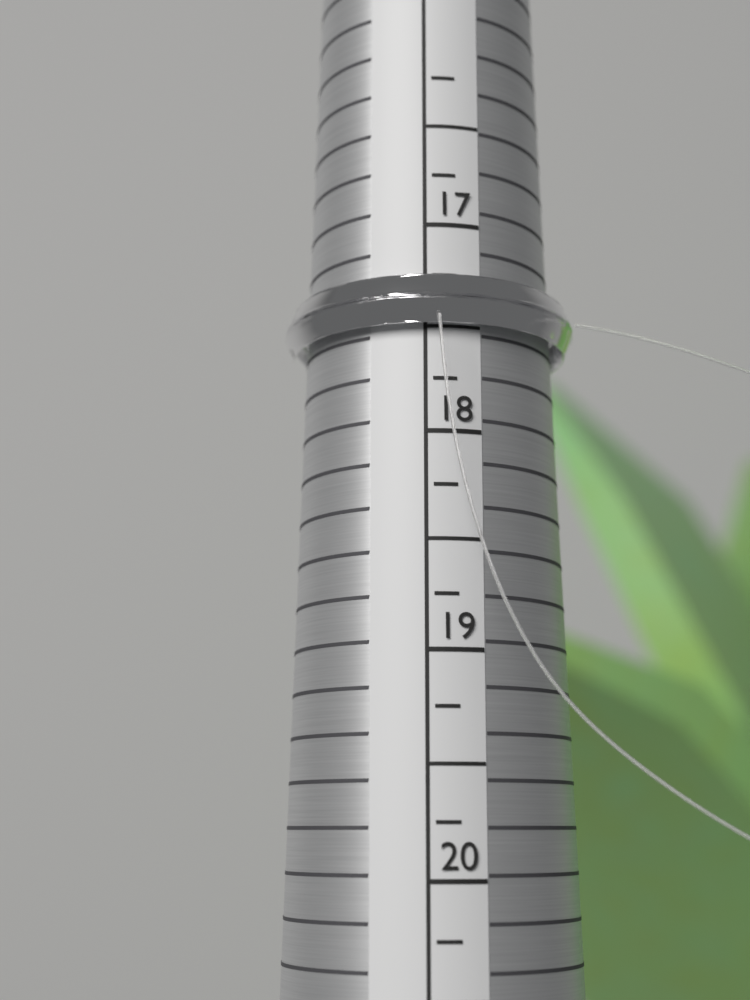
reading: 17.50 (no unit)
